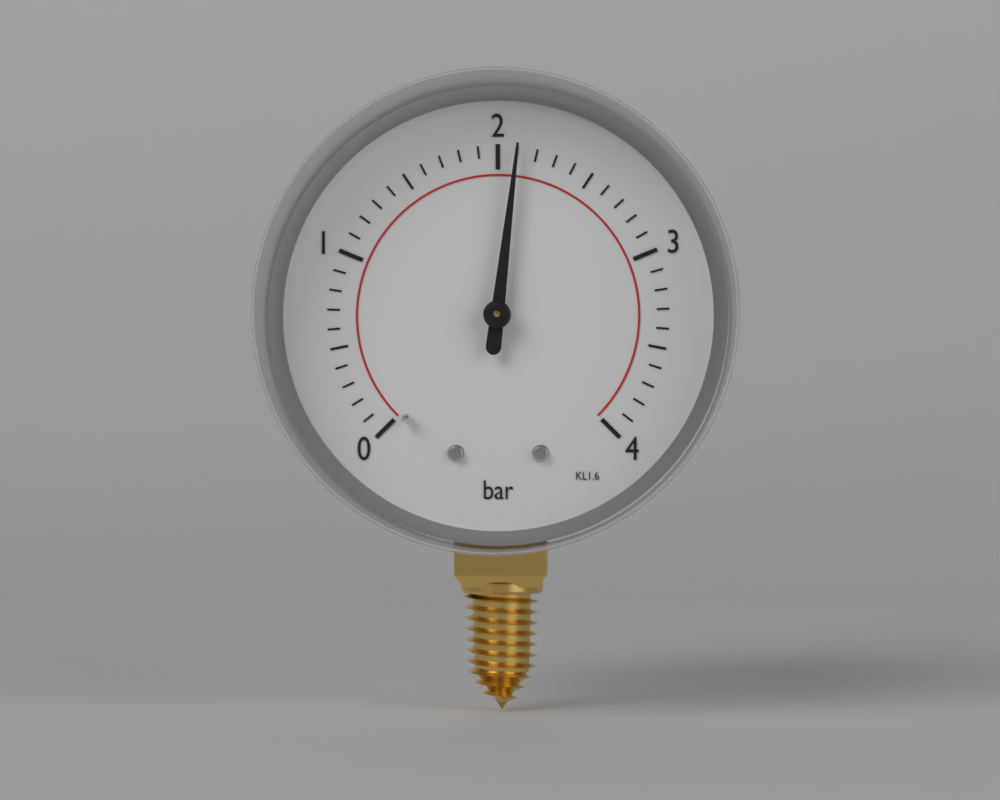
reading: 2.1 bar
